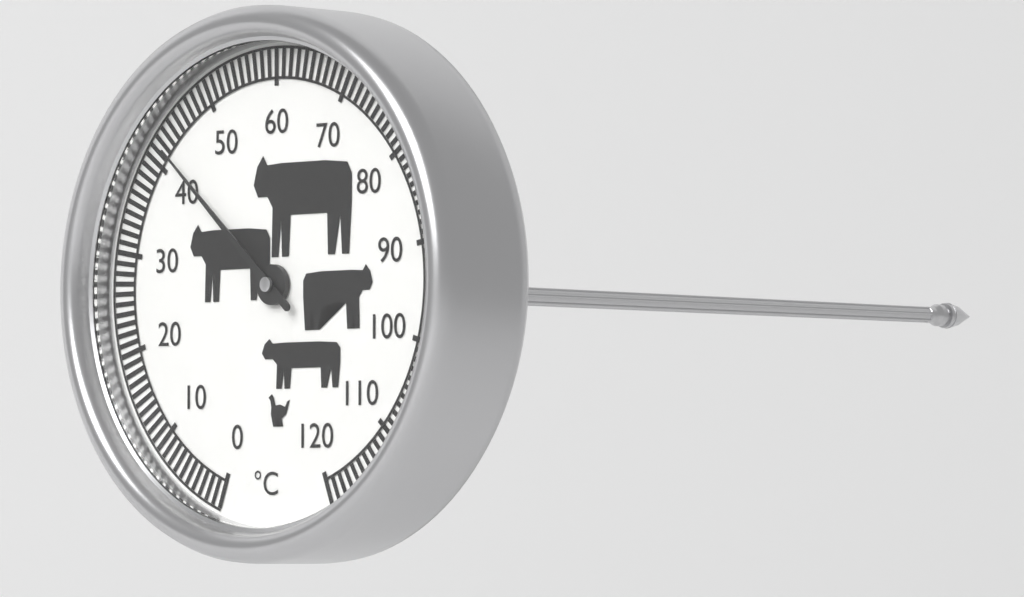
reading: 42 °C
